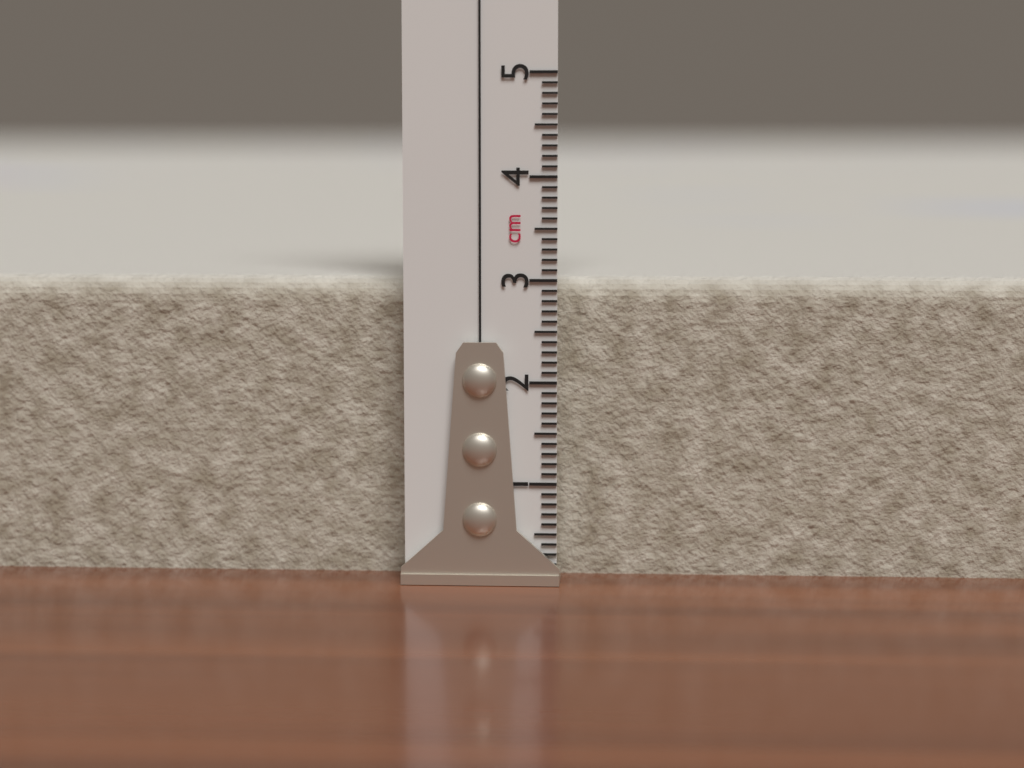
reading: 3.0 cm
